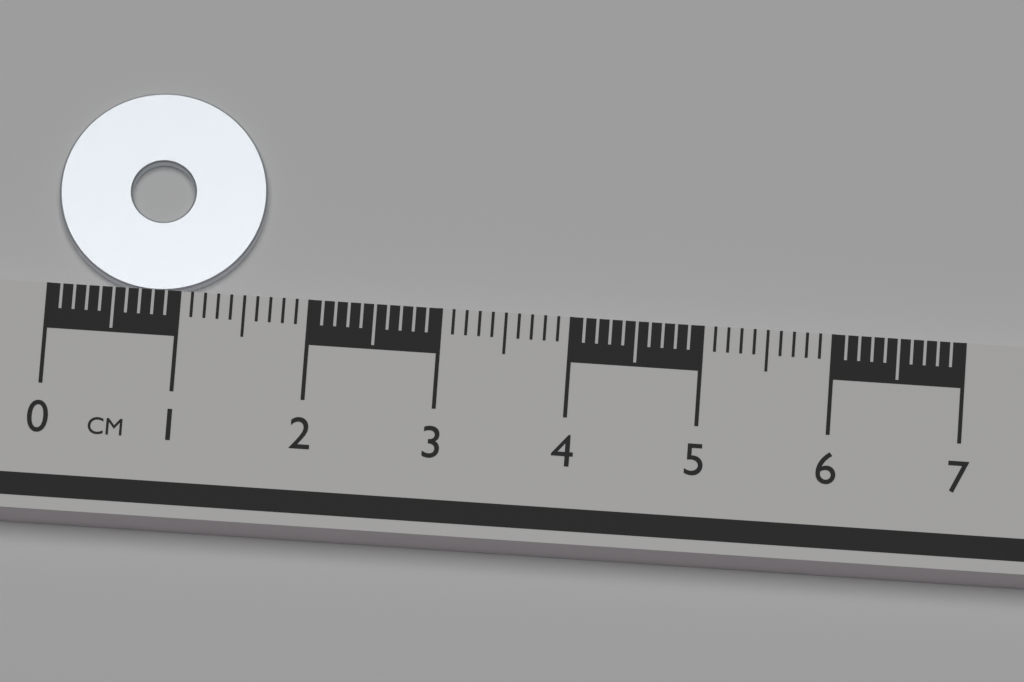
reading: 1.6 cm
